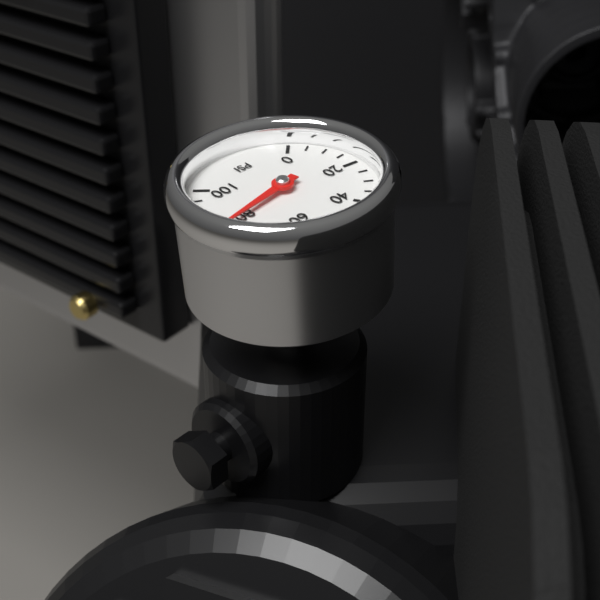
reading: 80 psi
